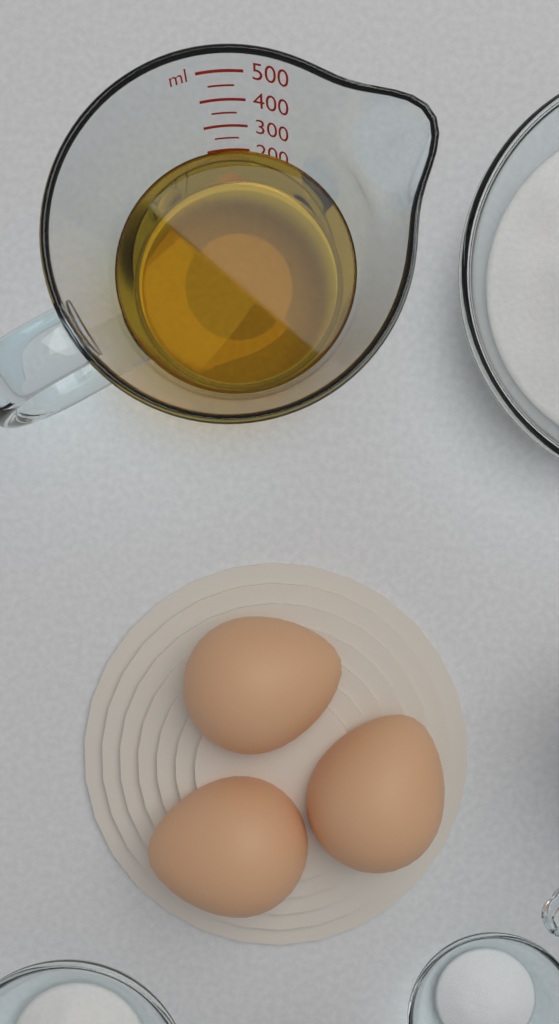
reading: 200 ml
